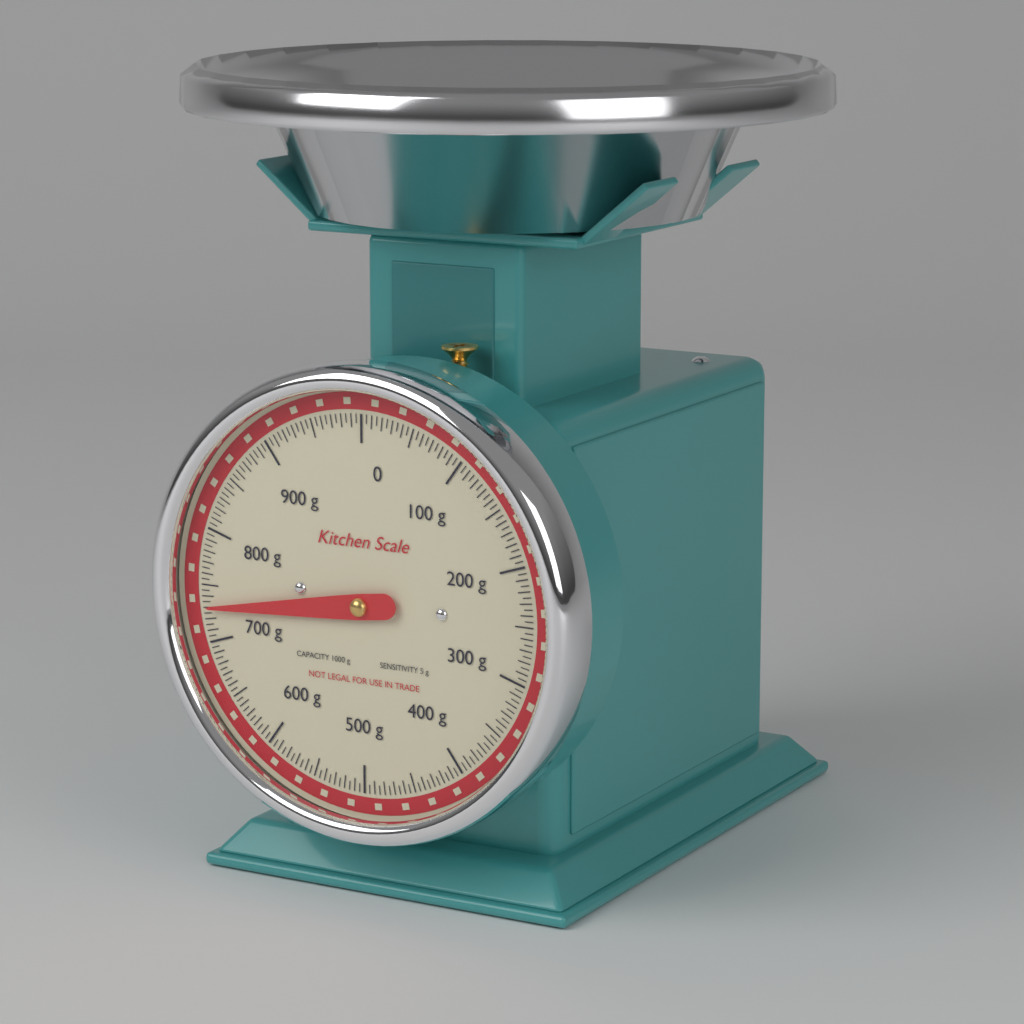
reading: 730 g
